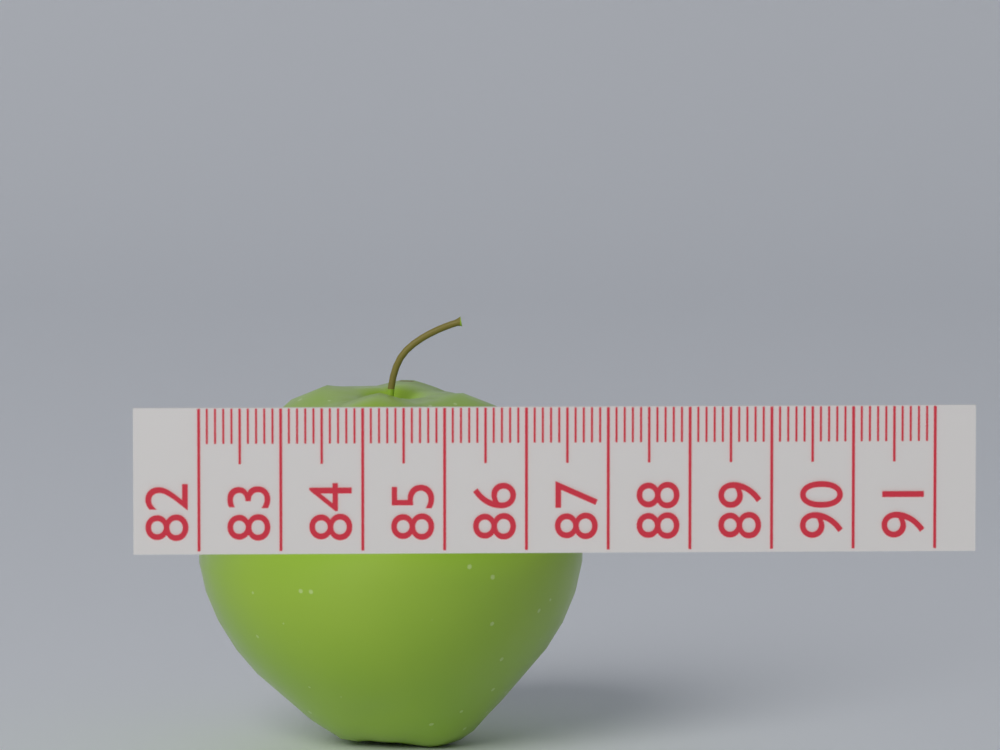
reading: 86.8 (no unit)
